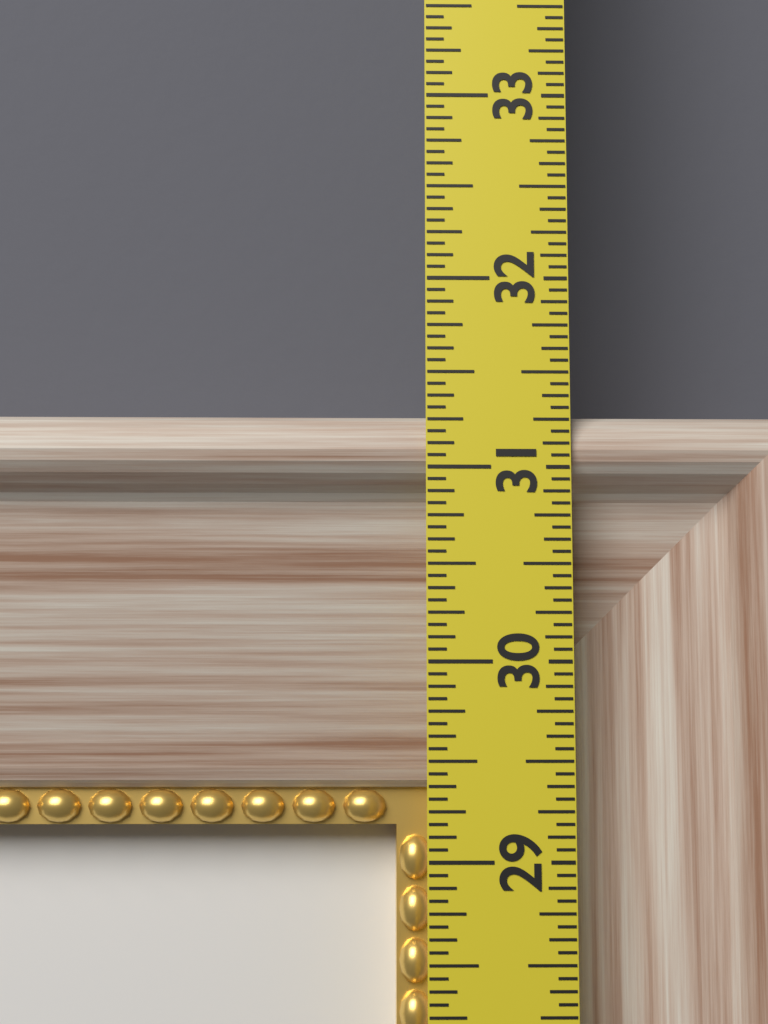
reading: 31.3125 in
